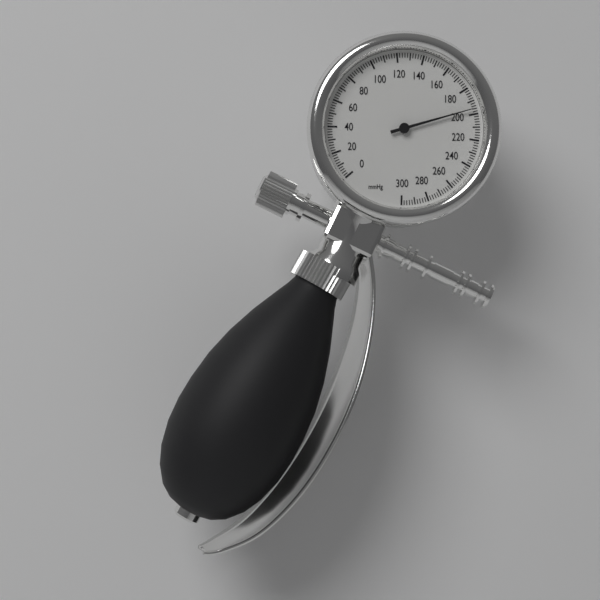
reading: 196 mmHg
